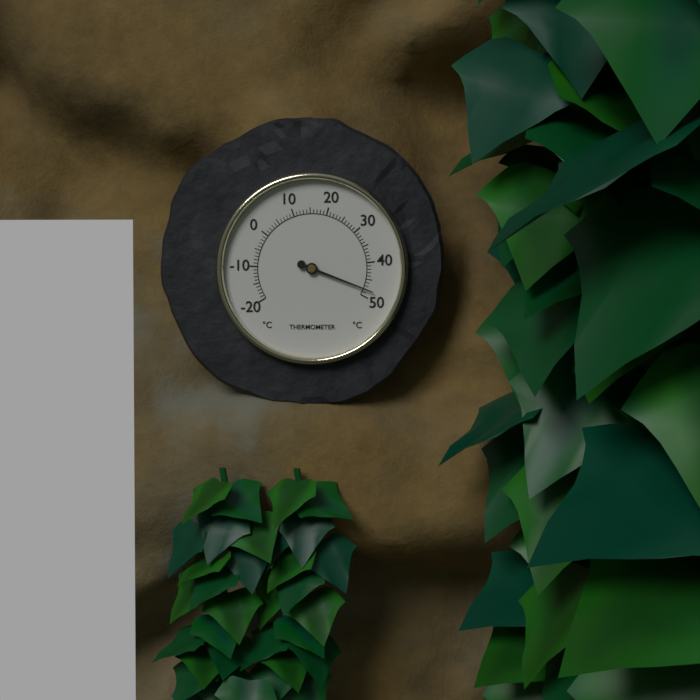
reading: 48 °C
